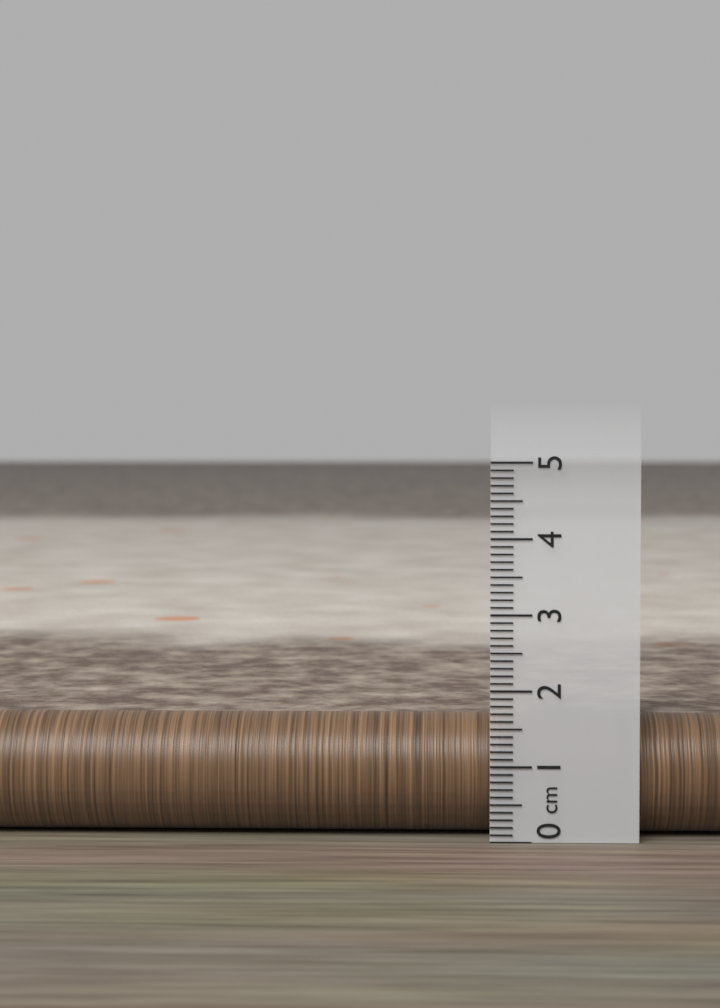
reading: 1.6 cm
